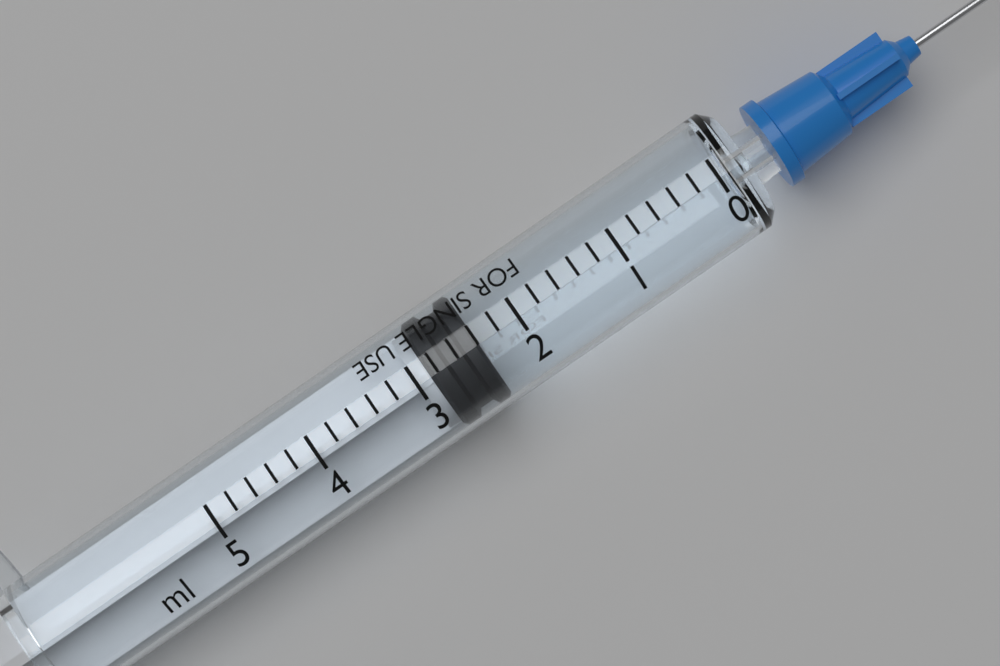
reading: 2.4 ml
